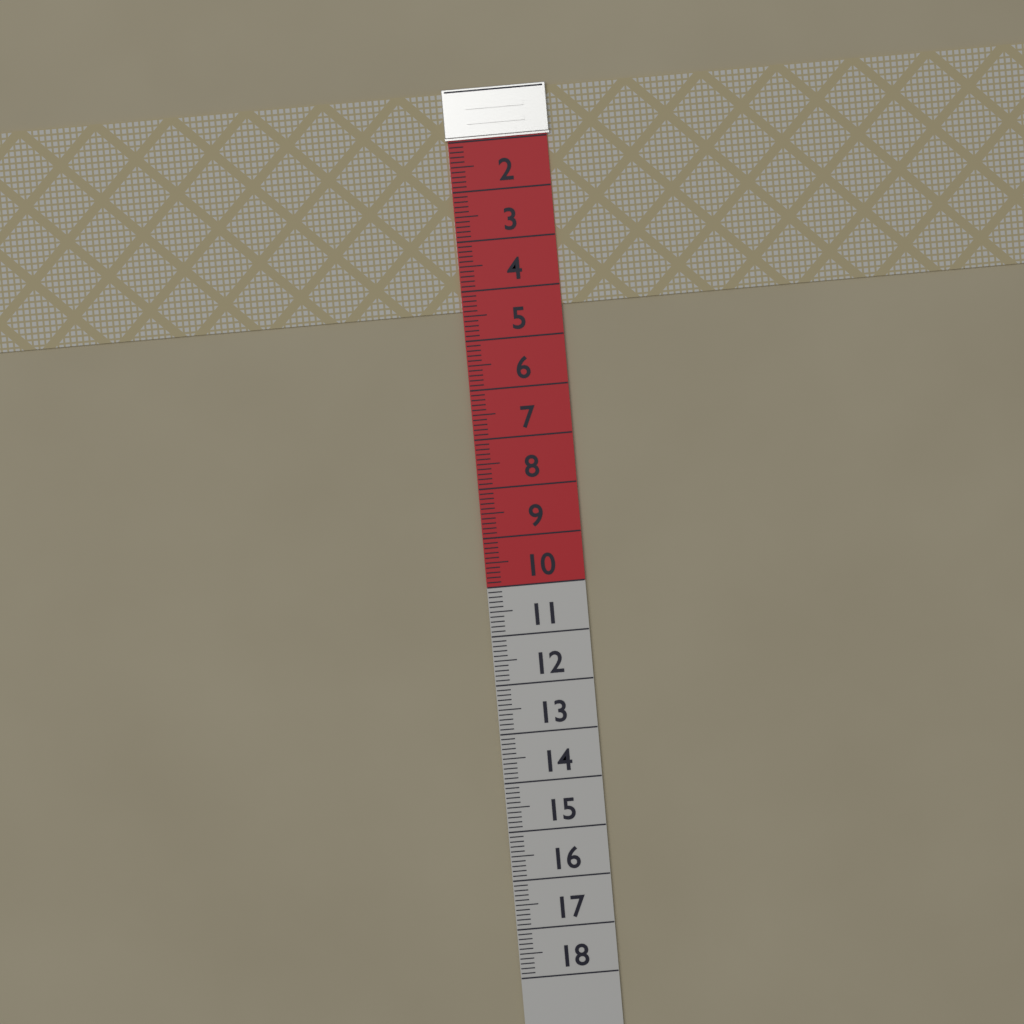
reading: 4.4 (no unit)
